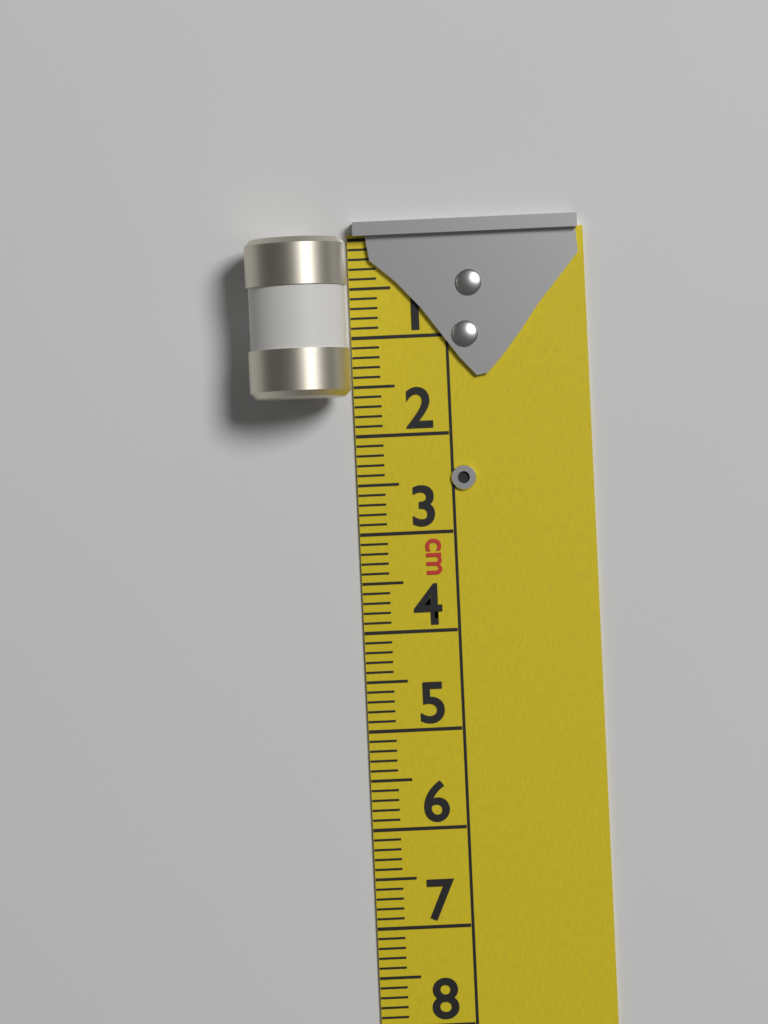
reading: 1.6 cm
